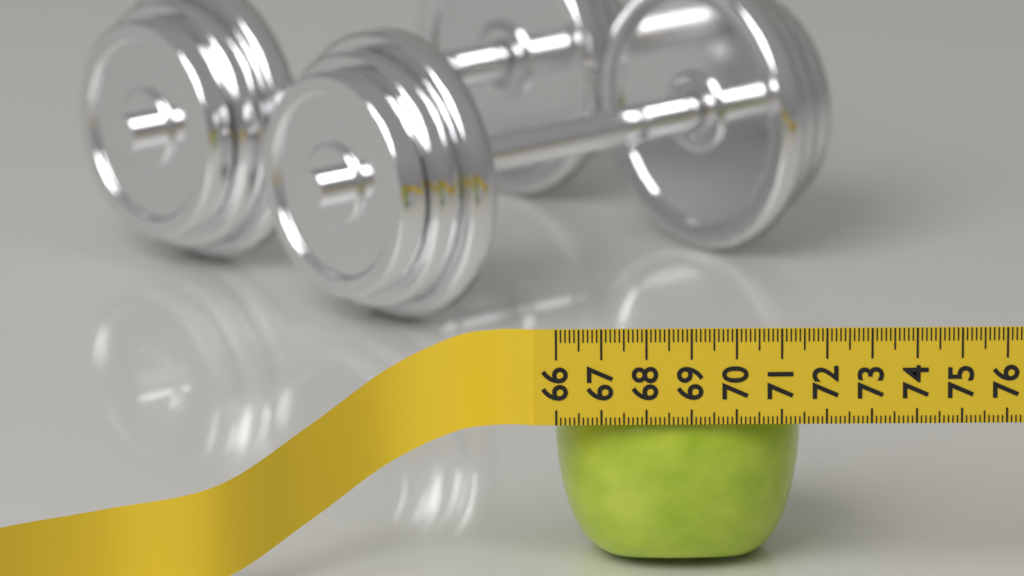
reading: 71.5 (no unit)
